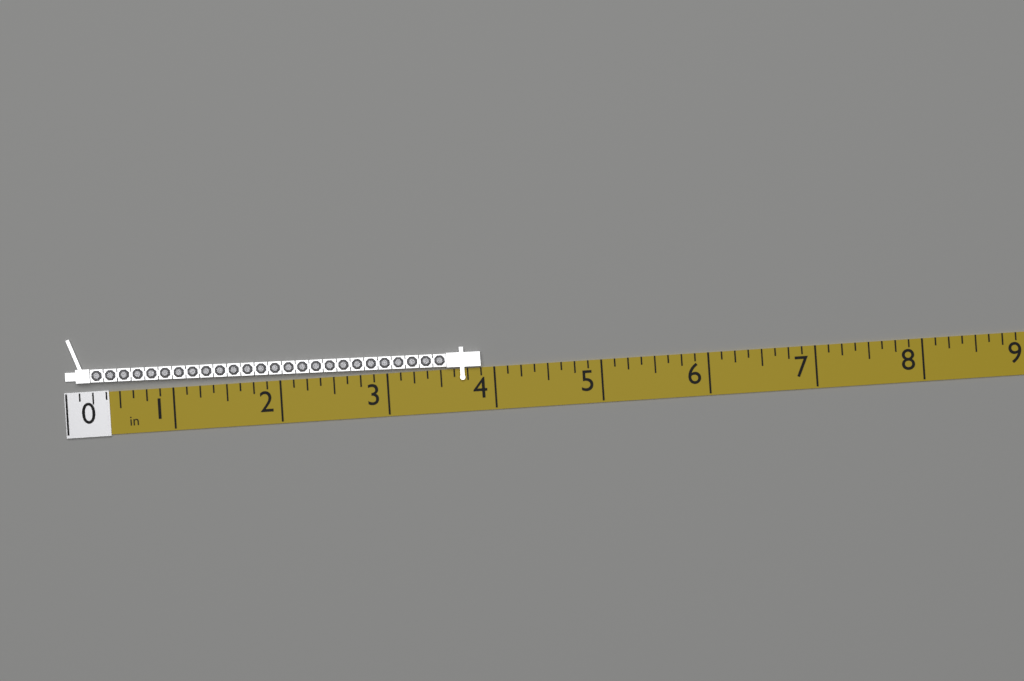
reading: 3.875 in
